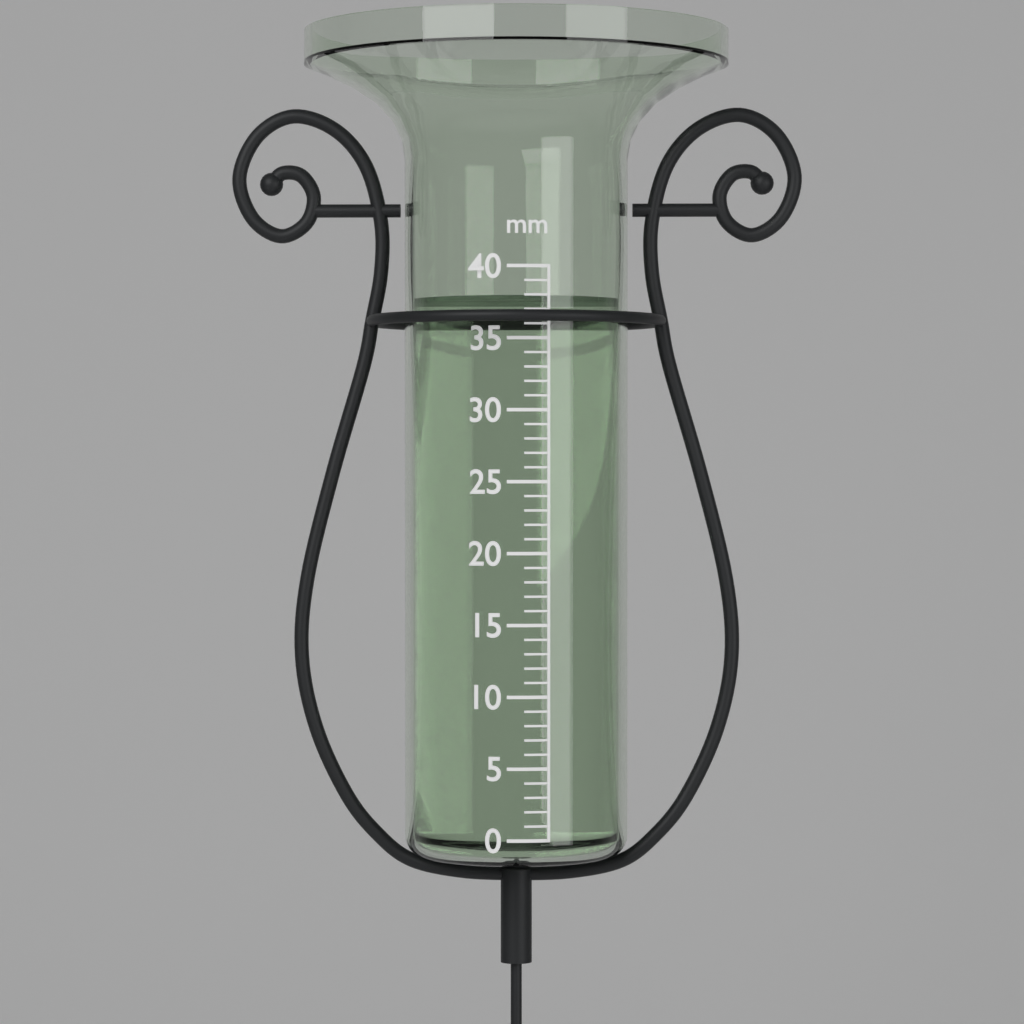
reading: 38 mm
